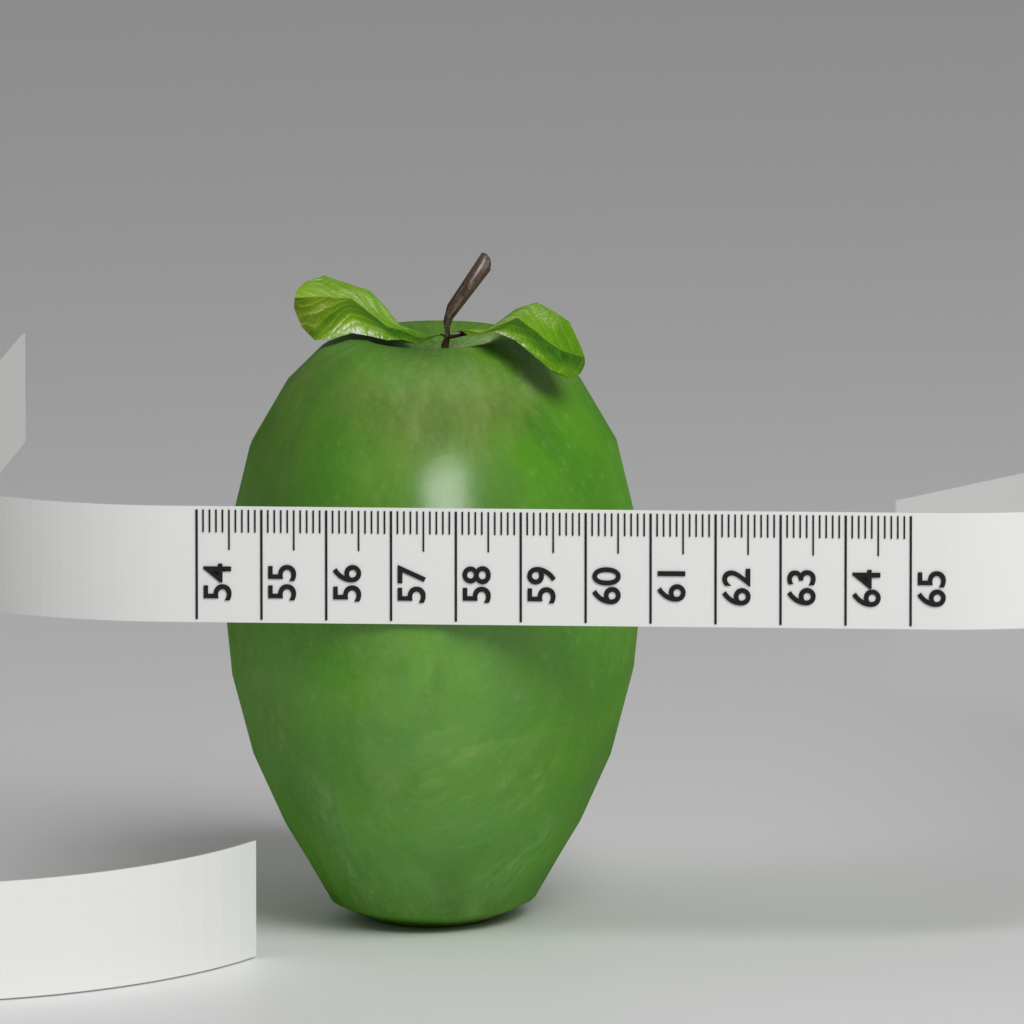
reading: 60.5 (no unit)
